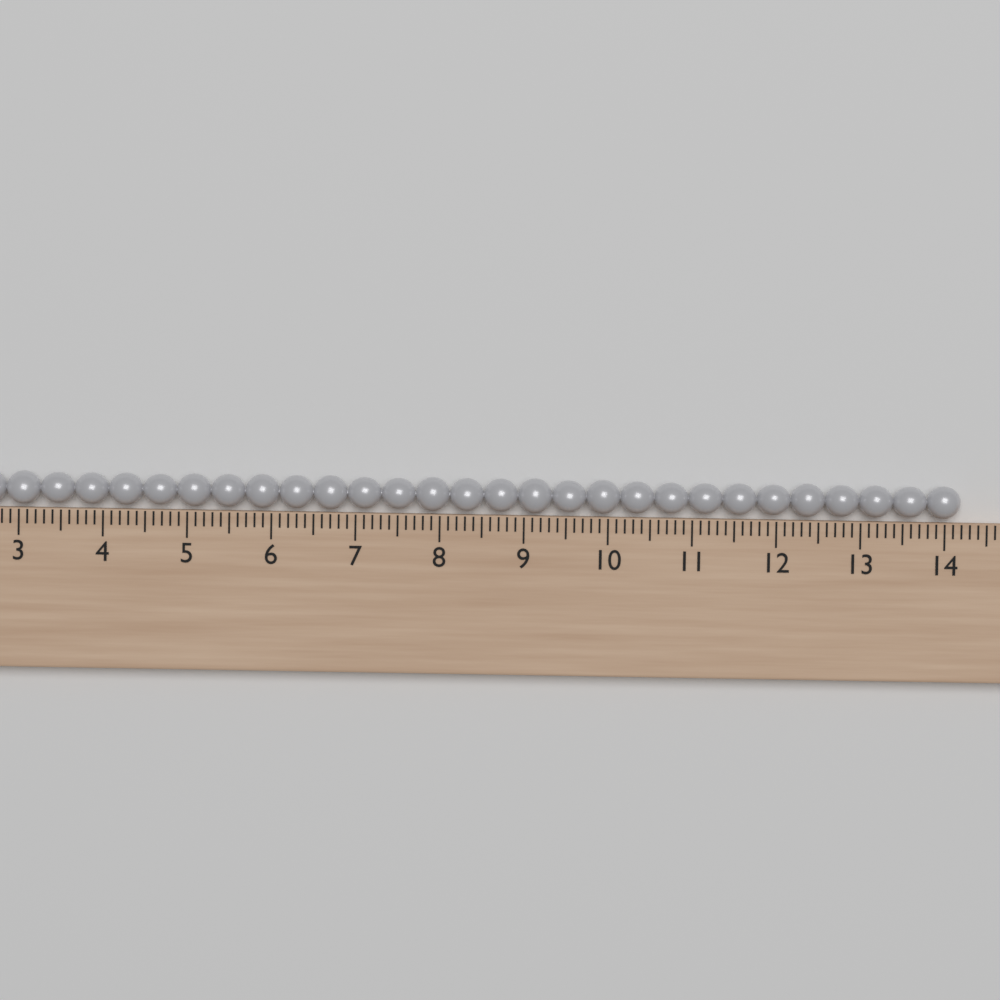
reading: 14.2 (no unit)
